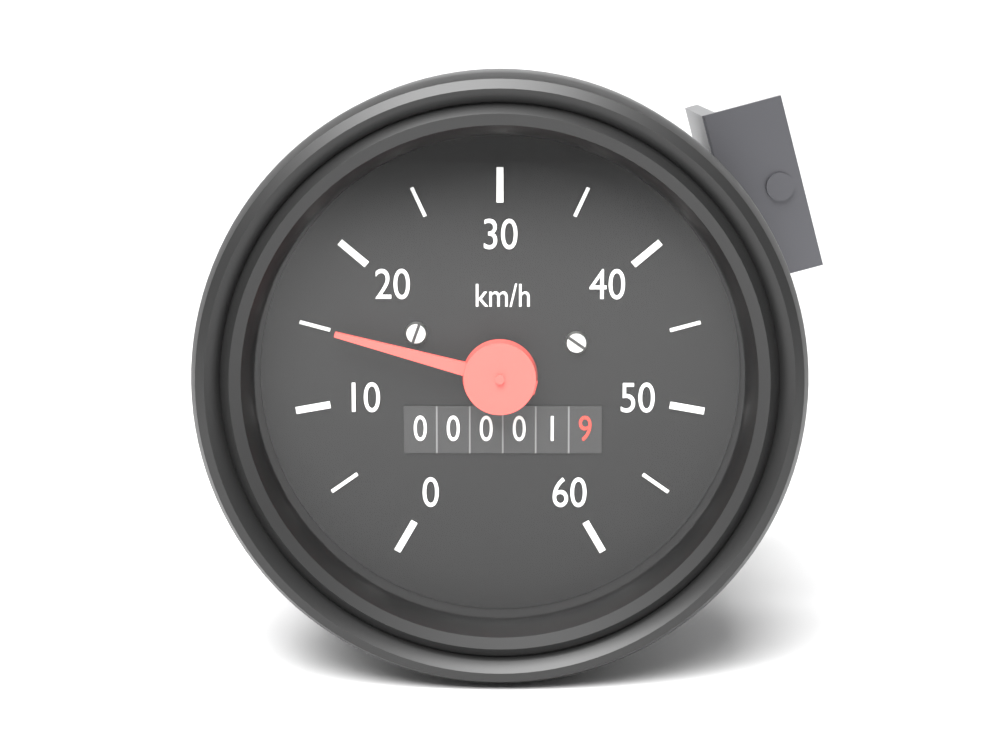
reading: 15 km/h
